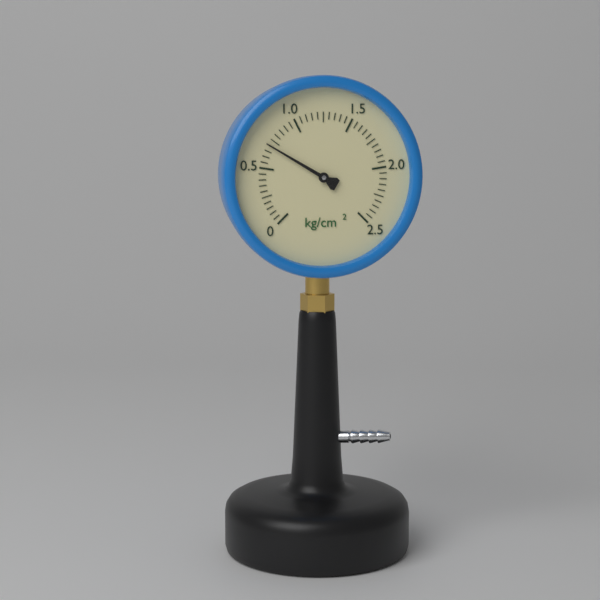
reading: 0.70 kg/cm²
